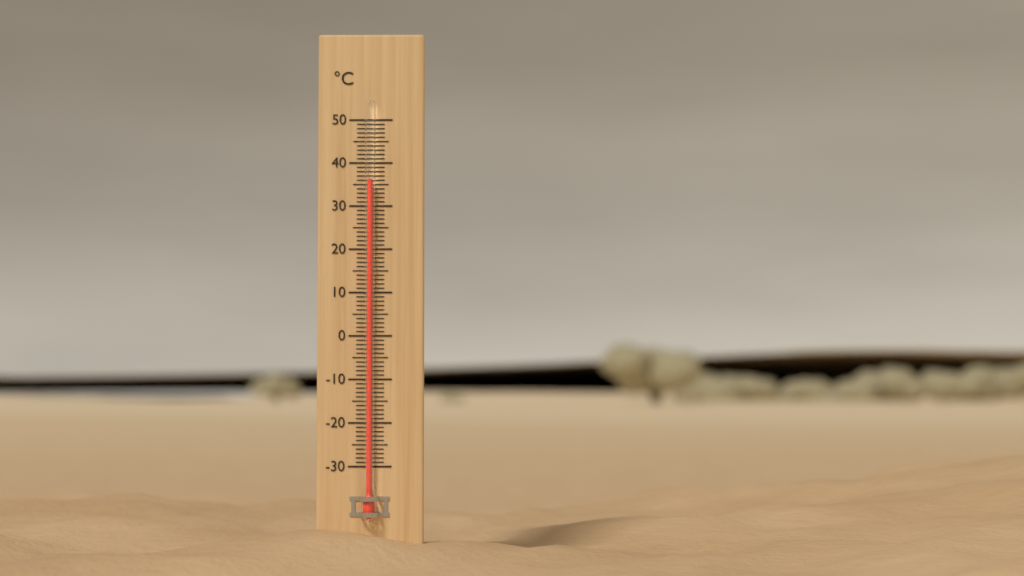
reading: 36 °C
